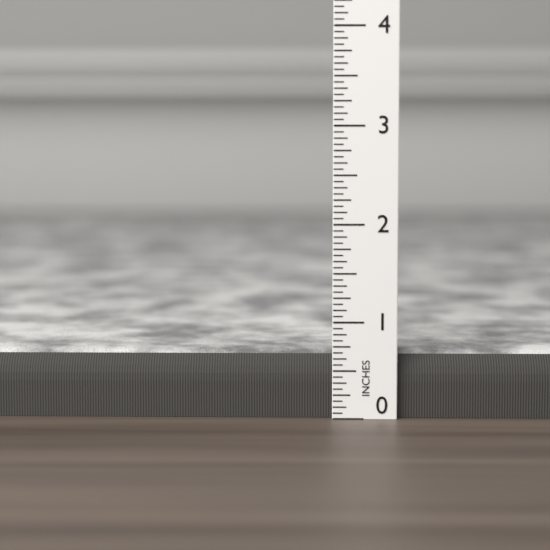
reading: 0.6875 in
